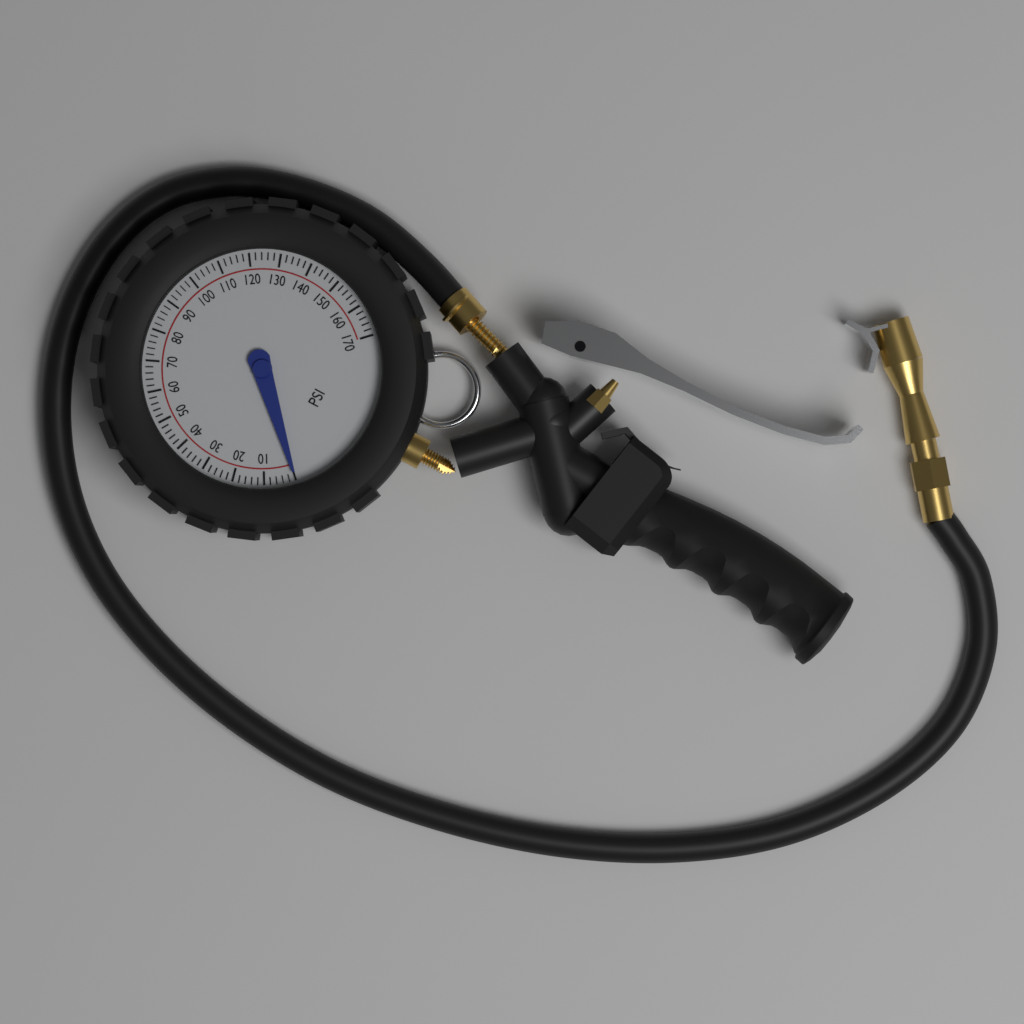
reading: 0 psi
